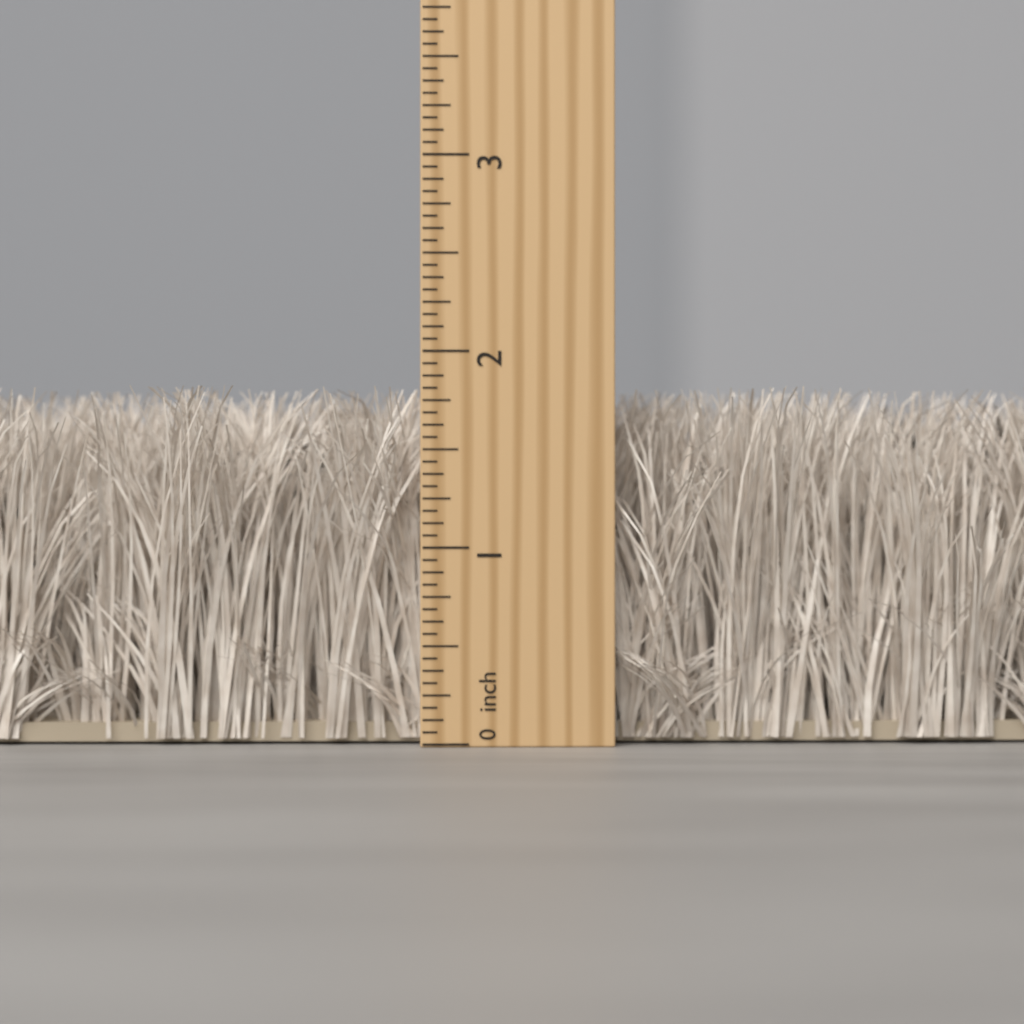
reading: 1.8125 inch
